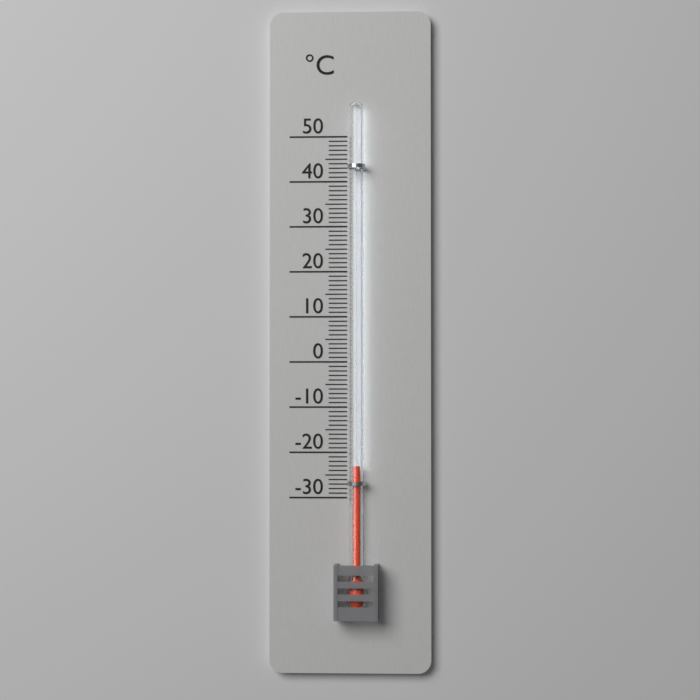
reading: -23 °C
